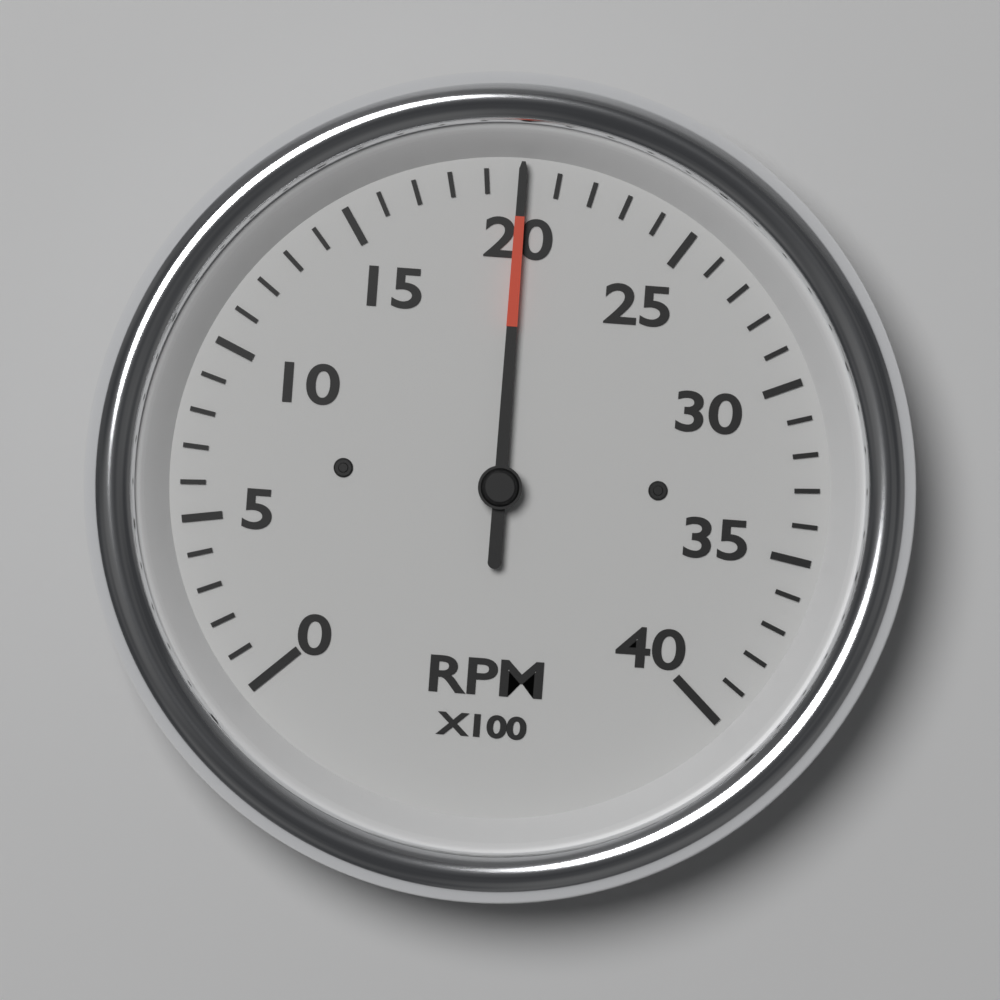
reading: 2000 RPM
